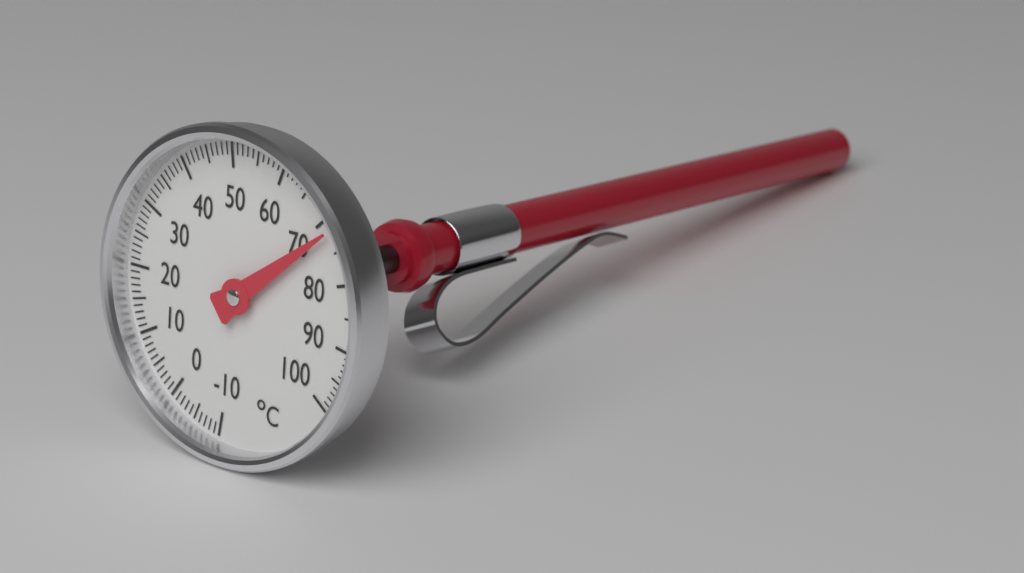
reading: 72 °C
